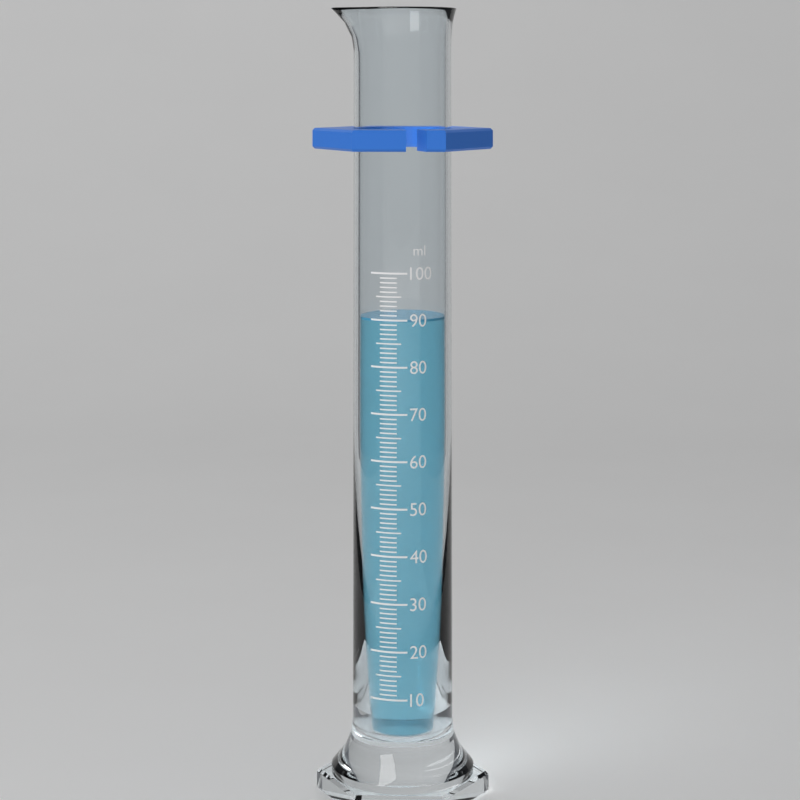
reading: 90 ml
